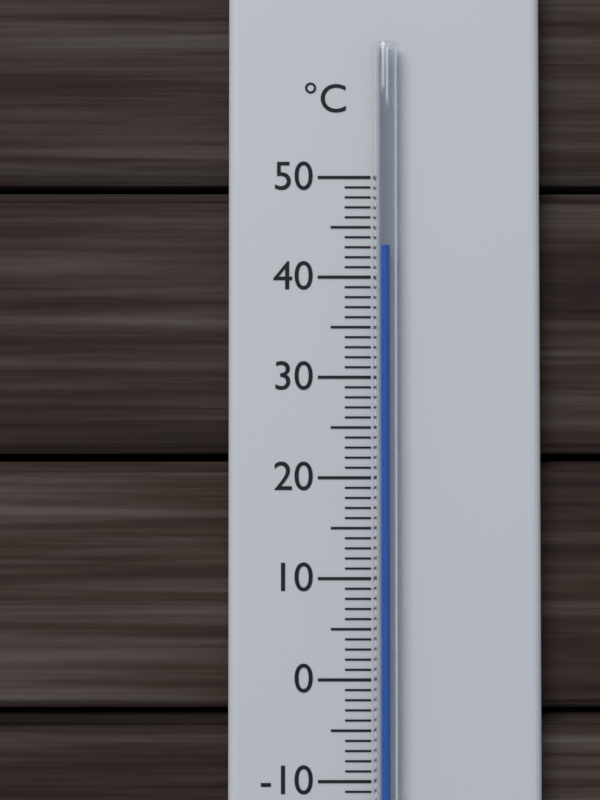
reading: 43 °C
